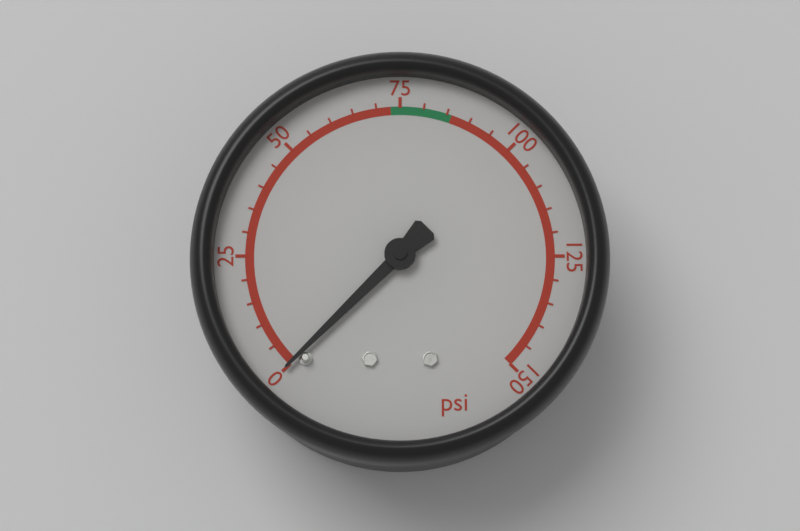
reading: 0 psi
